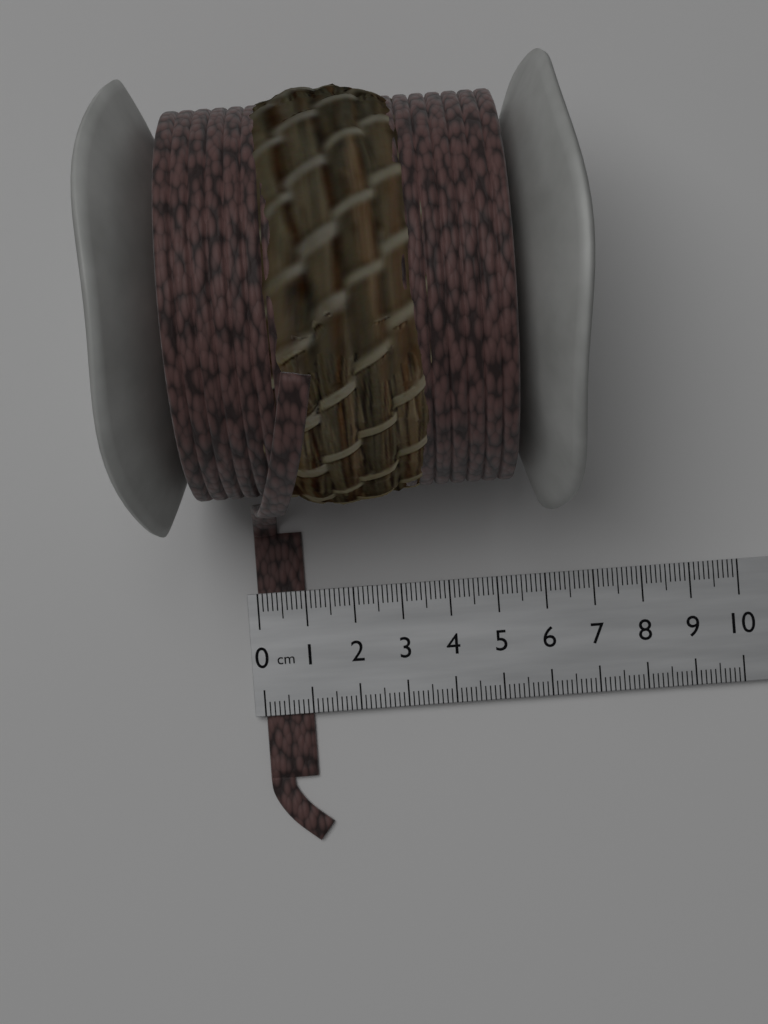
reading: 1.0 cm
